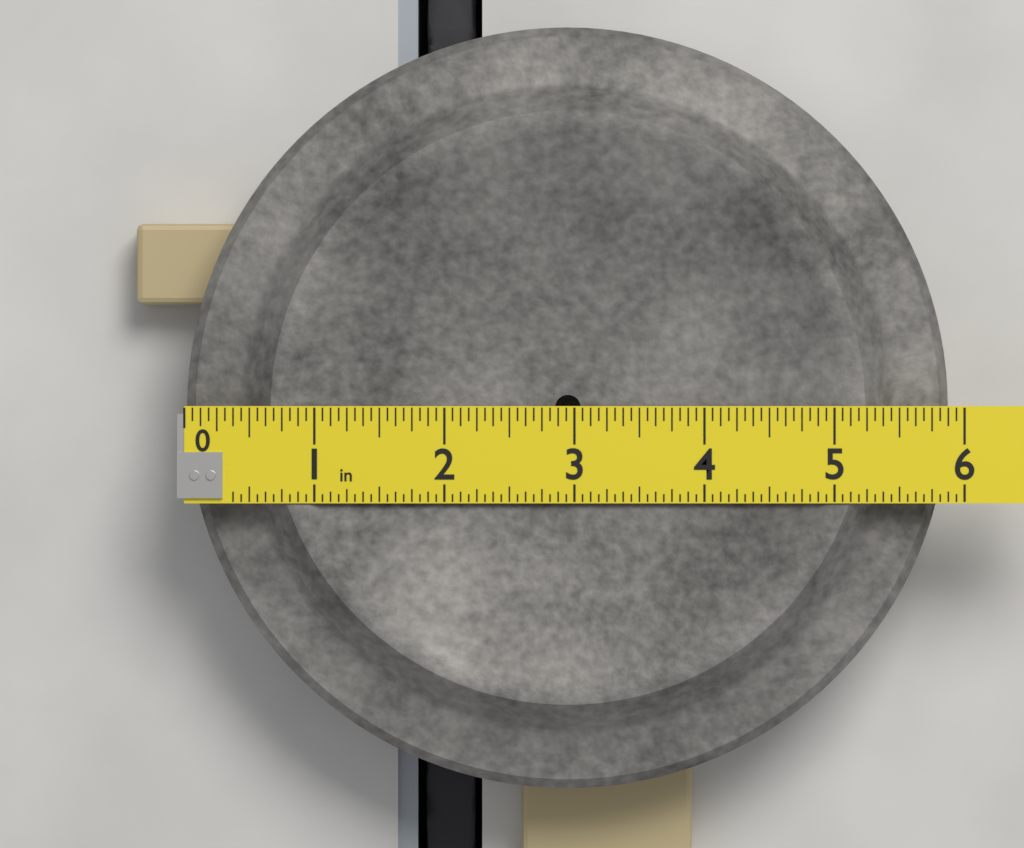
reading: 5.9000 in
